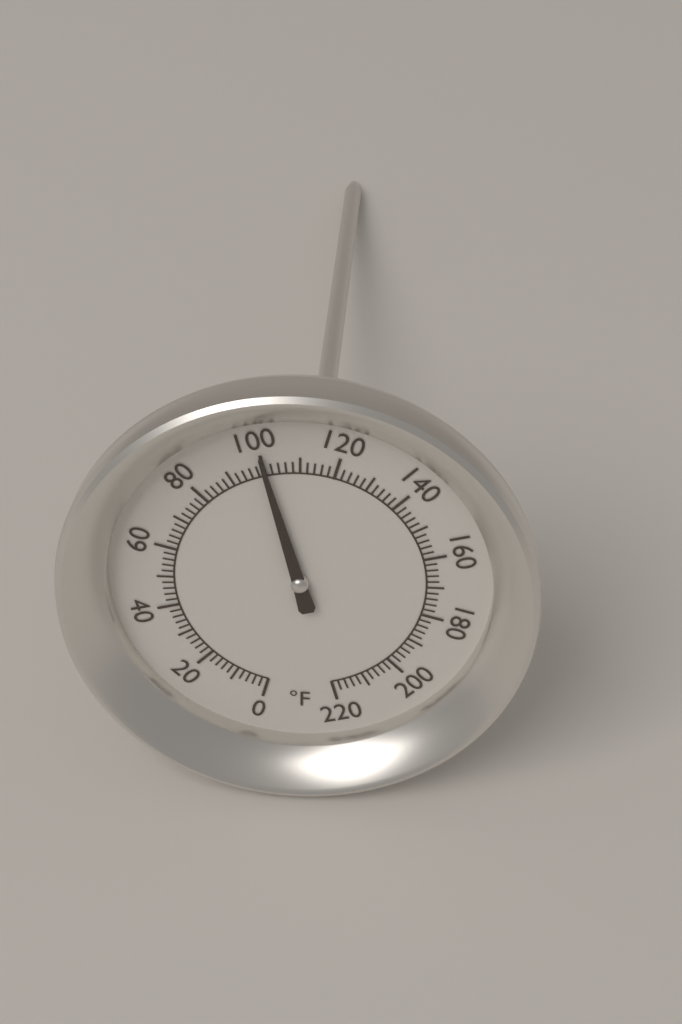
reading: 100 °F
